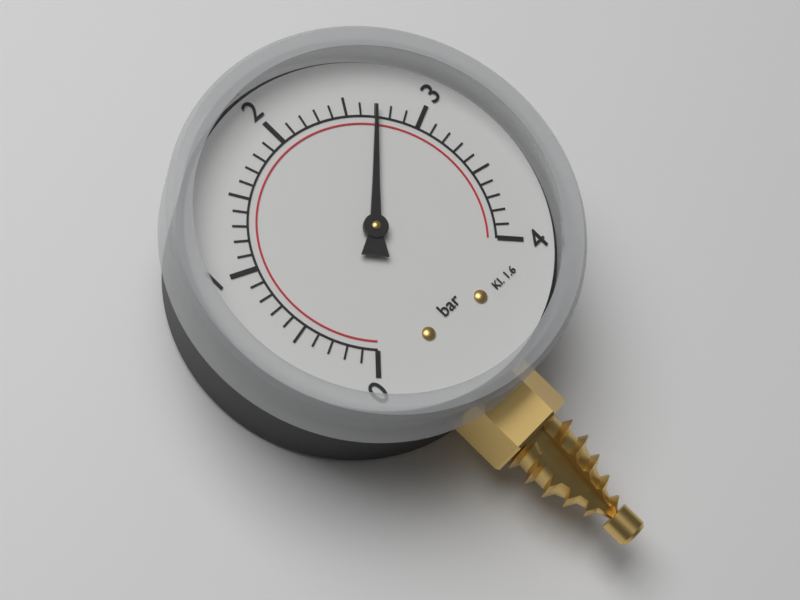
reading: 2.7 bar
